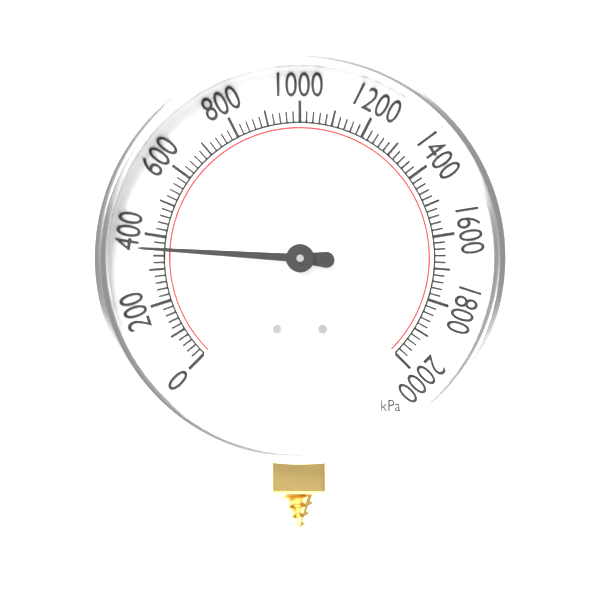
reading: 360 kPa
